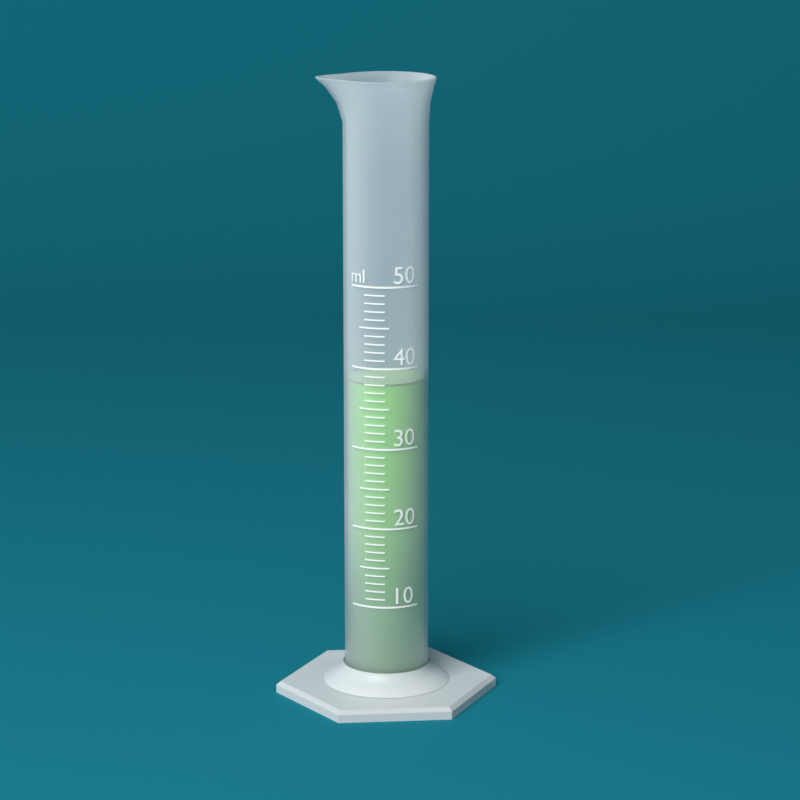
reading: 38 ml
